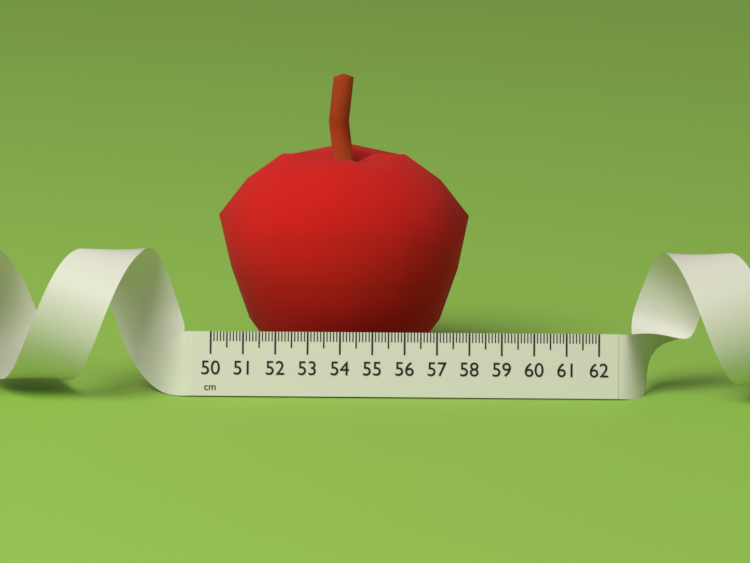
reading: 57.9 cm
